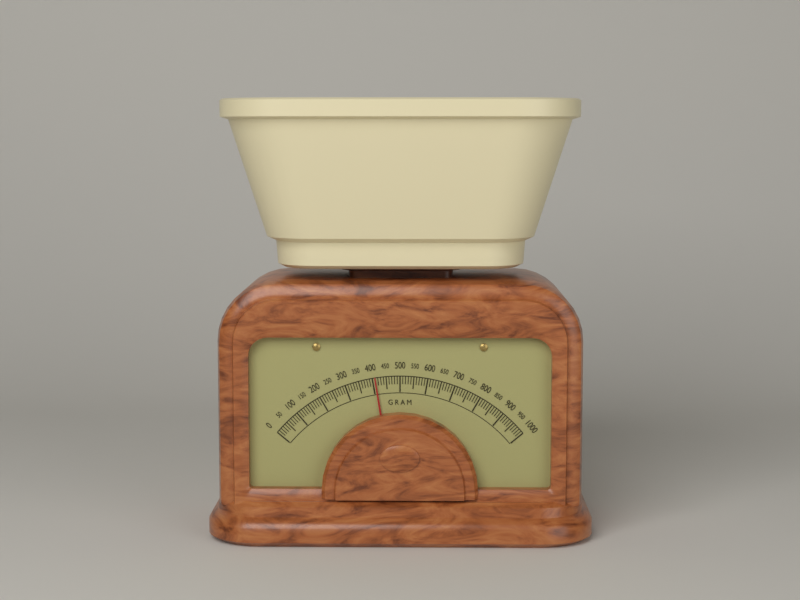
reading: 410 g
